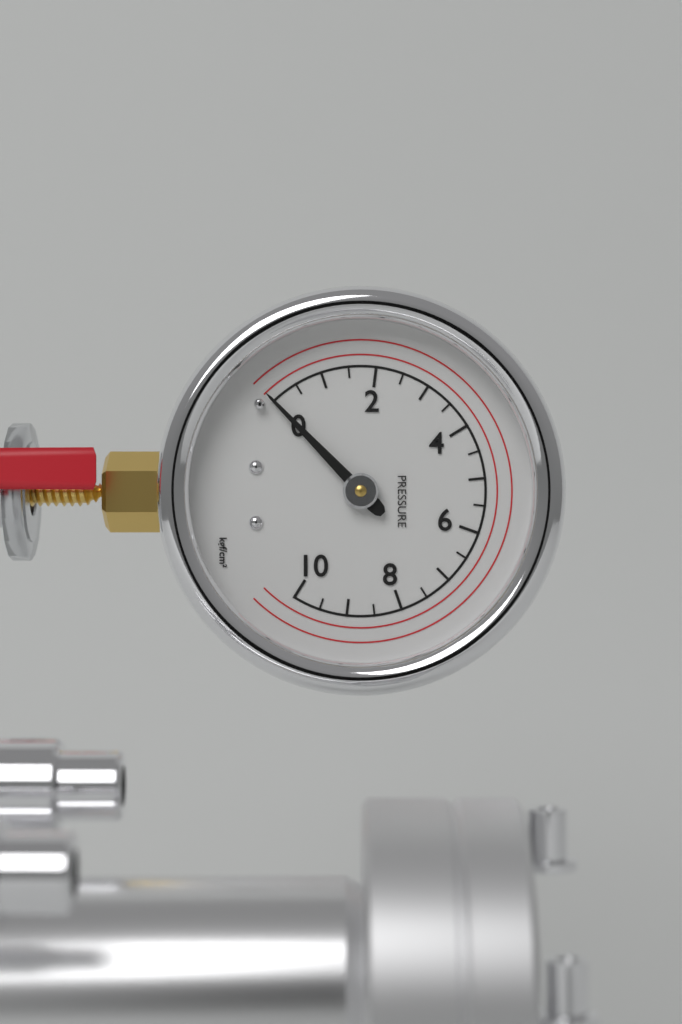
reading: 0.0 kgf/cm²
